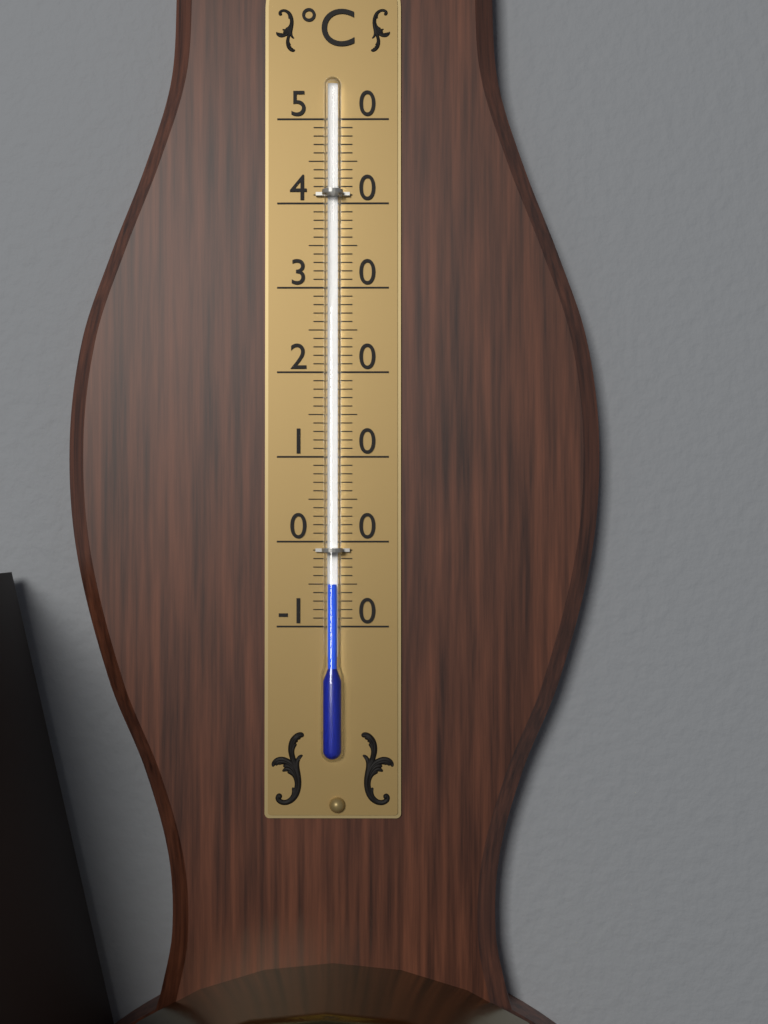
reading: -5 °C
